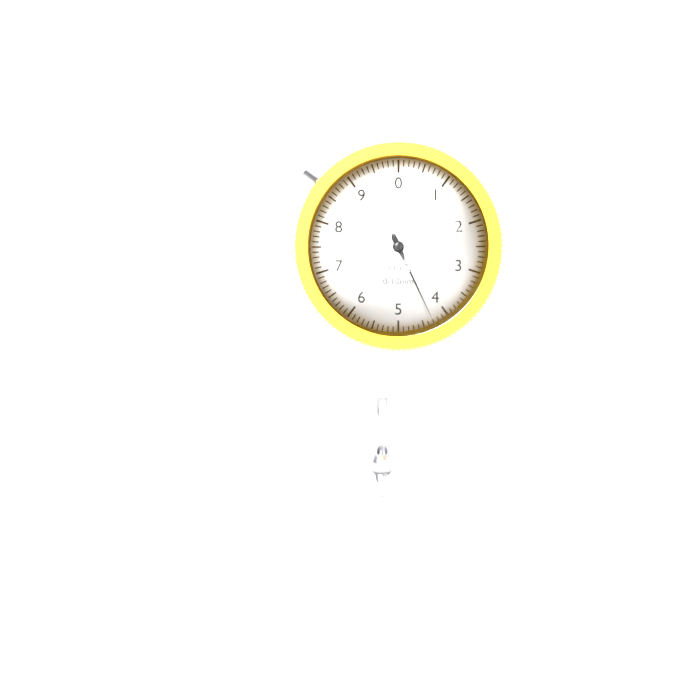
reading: 4.3 mm
